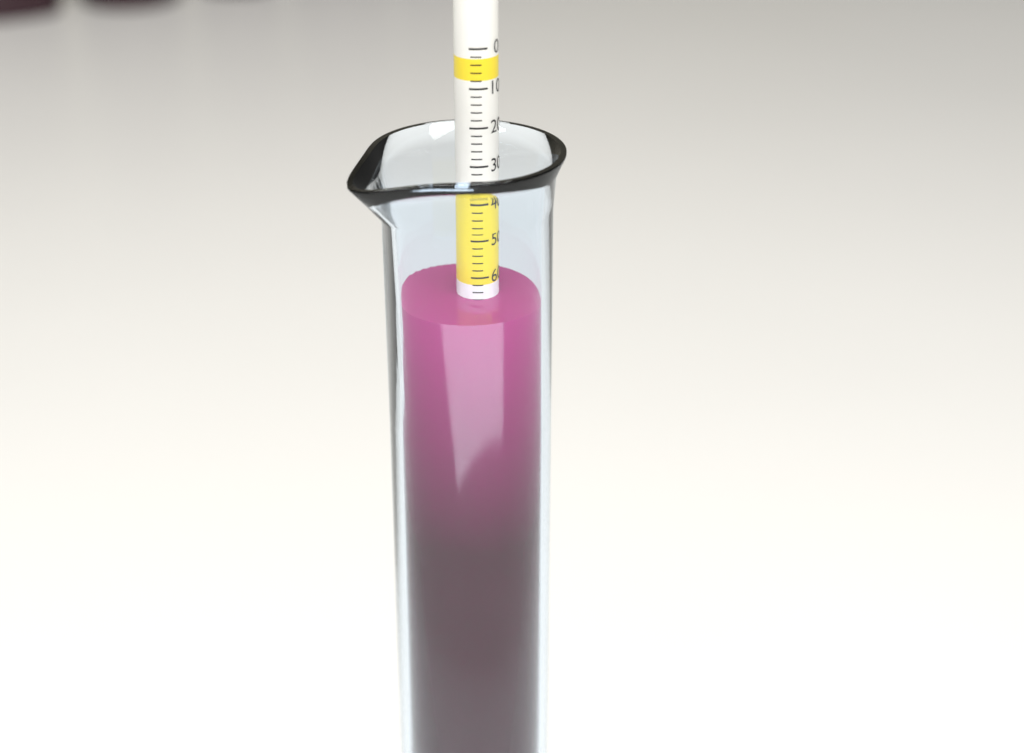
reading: 66 (no unit)
